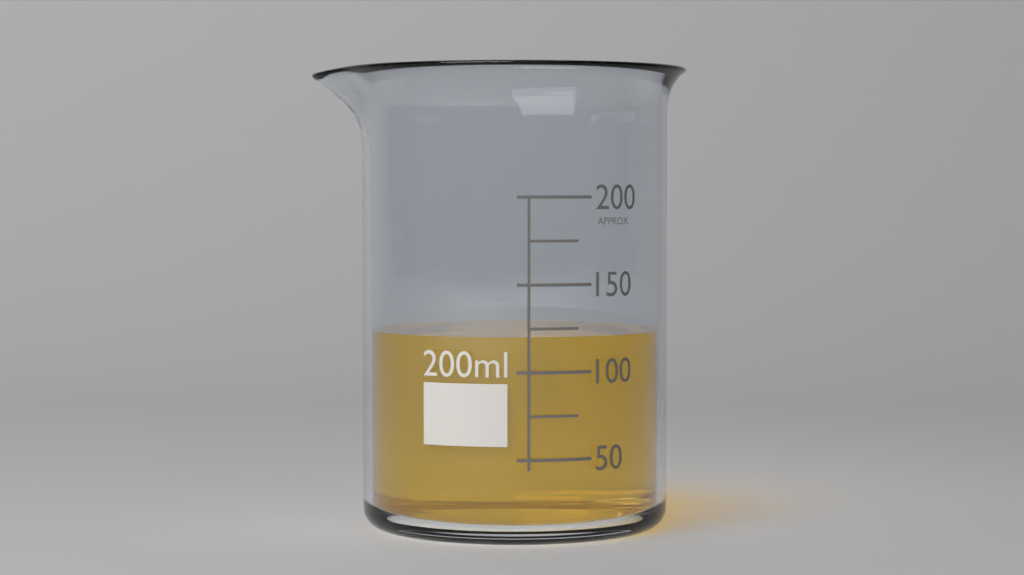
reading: 120 ml
